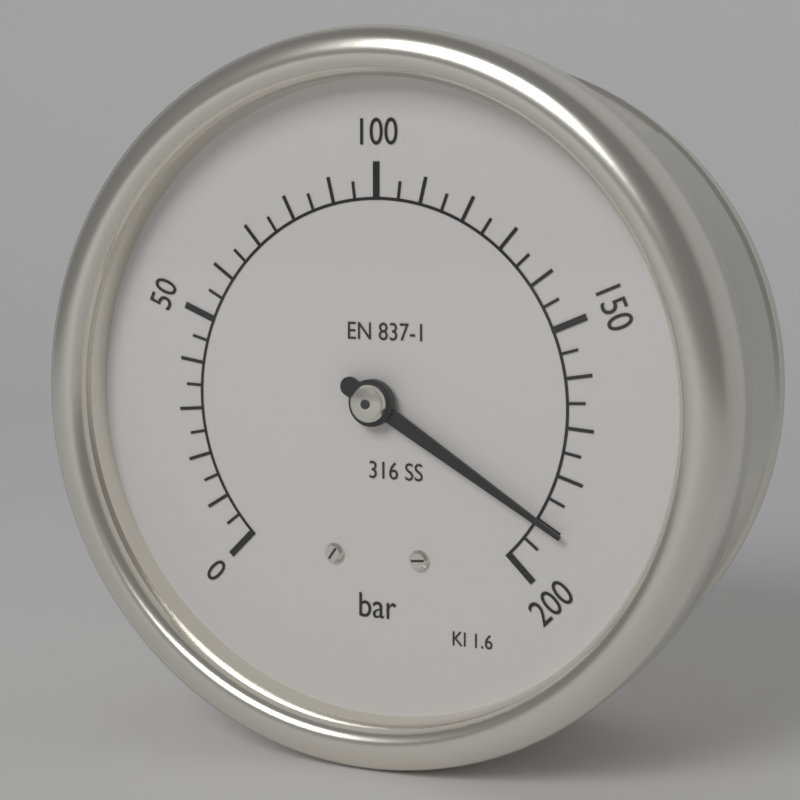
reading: 190 bar
